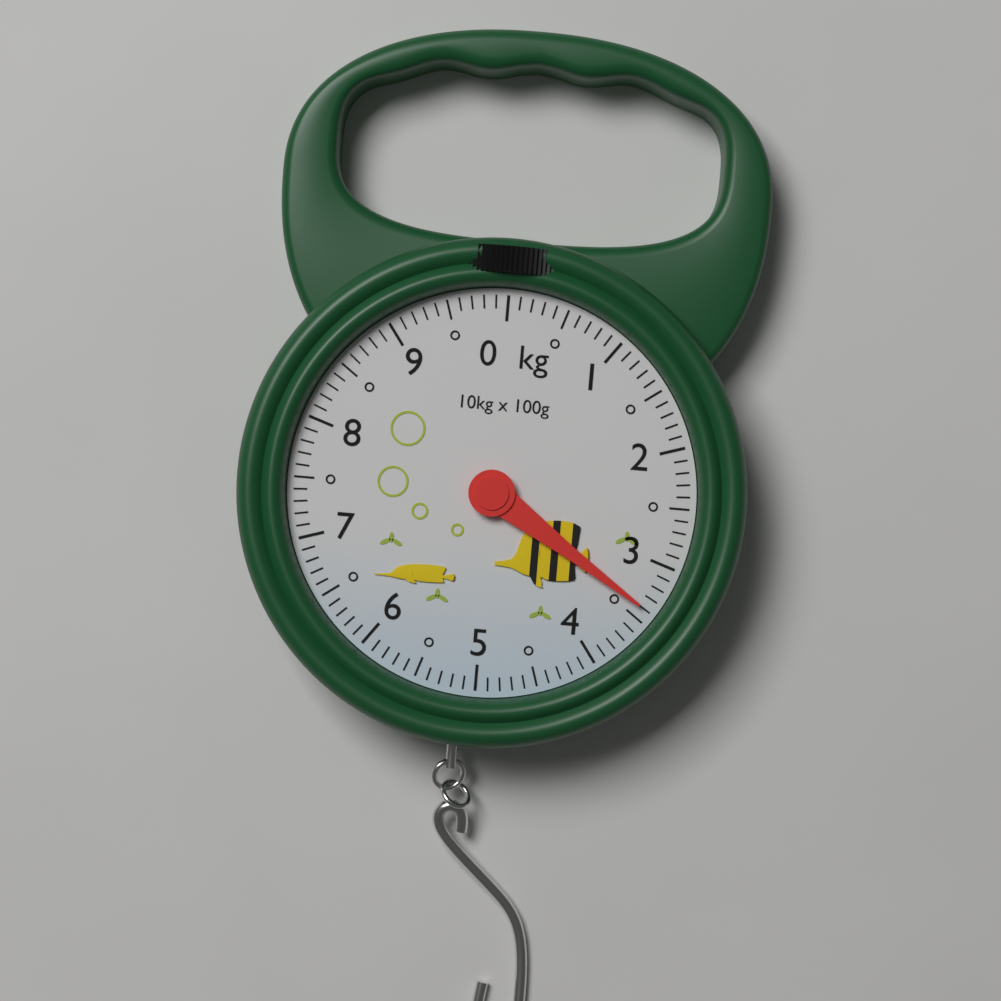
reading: 3.4 kg
